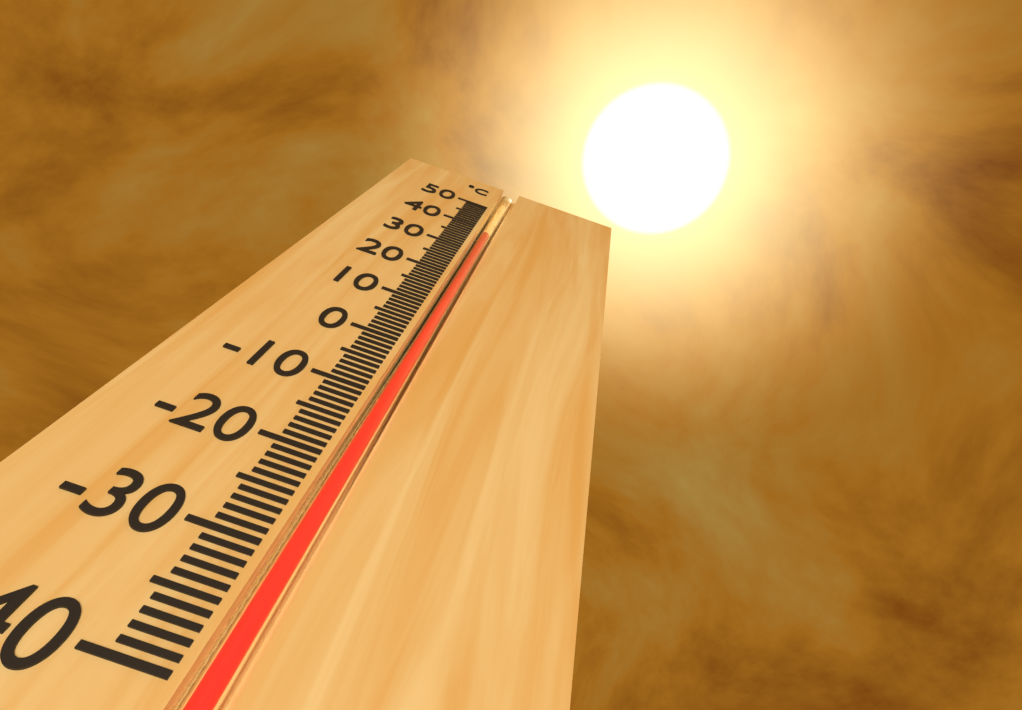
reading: 37 °C
